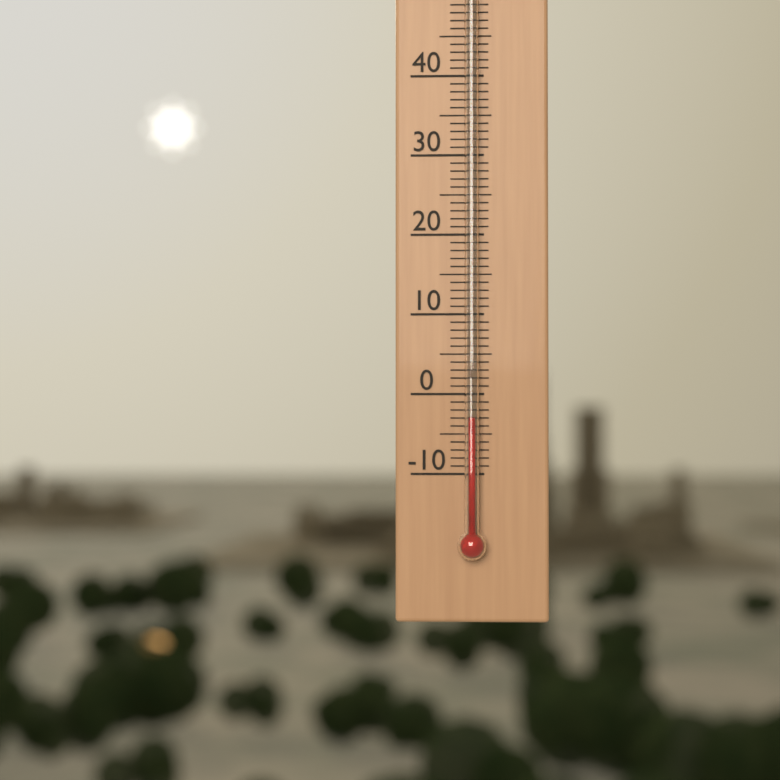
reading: -3 °C
